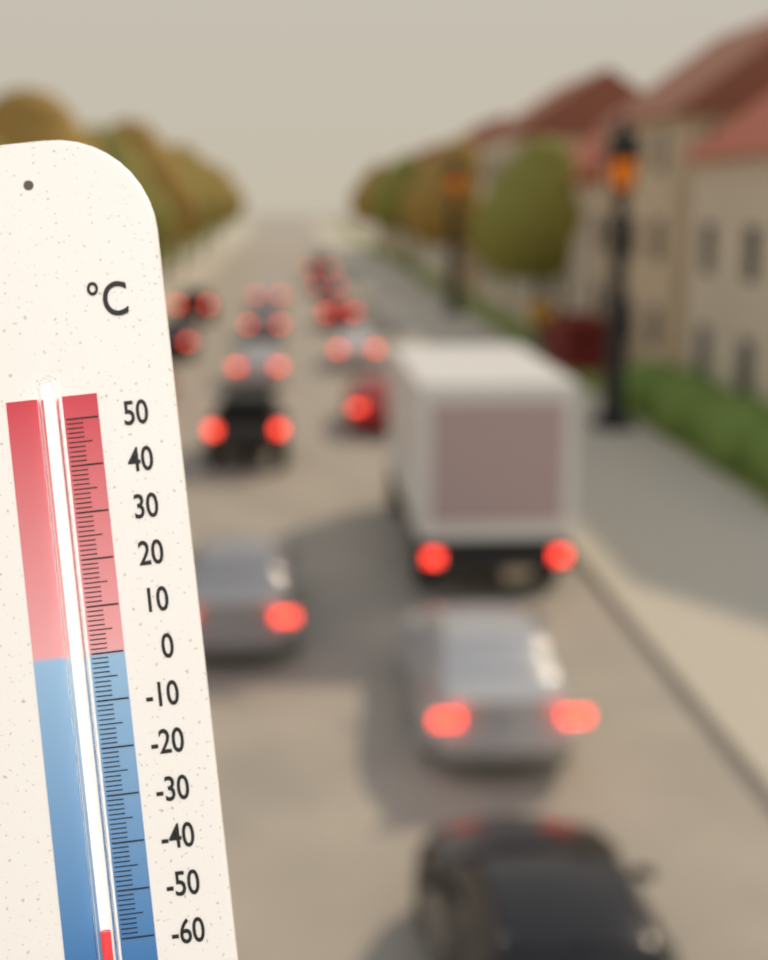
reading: -57 °C
